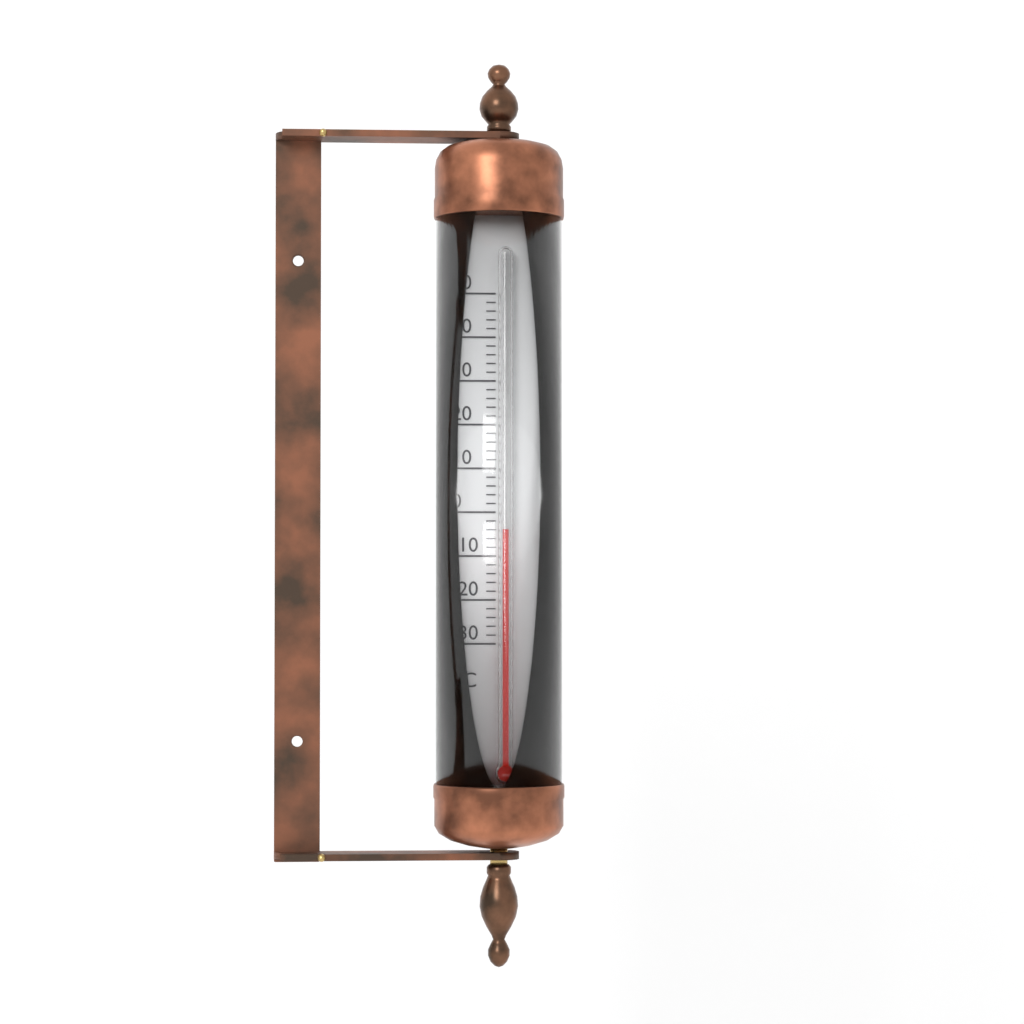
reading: -4 °C
